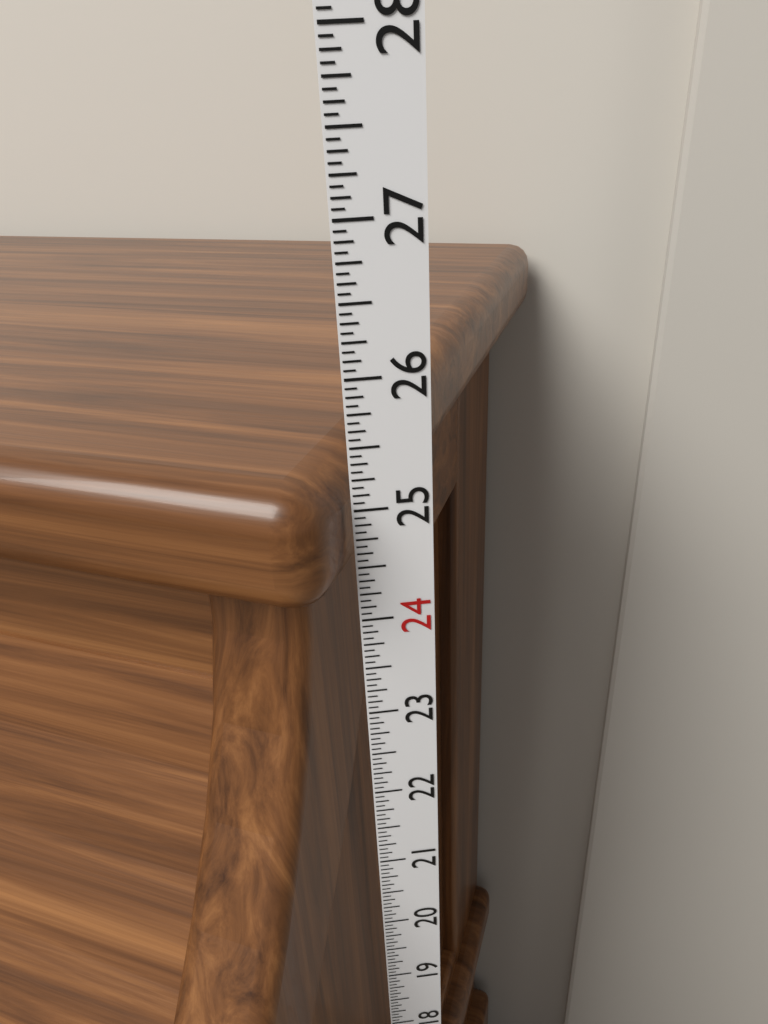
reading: 25.3750 in
